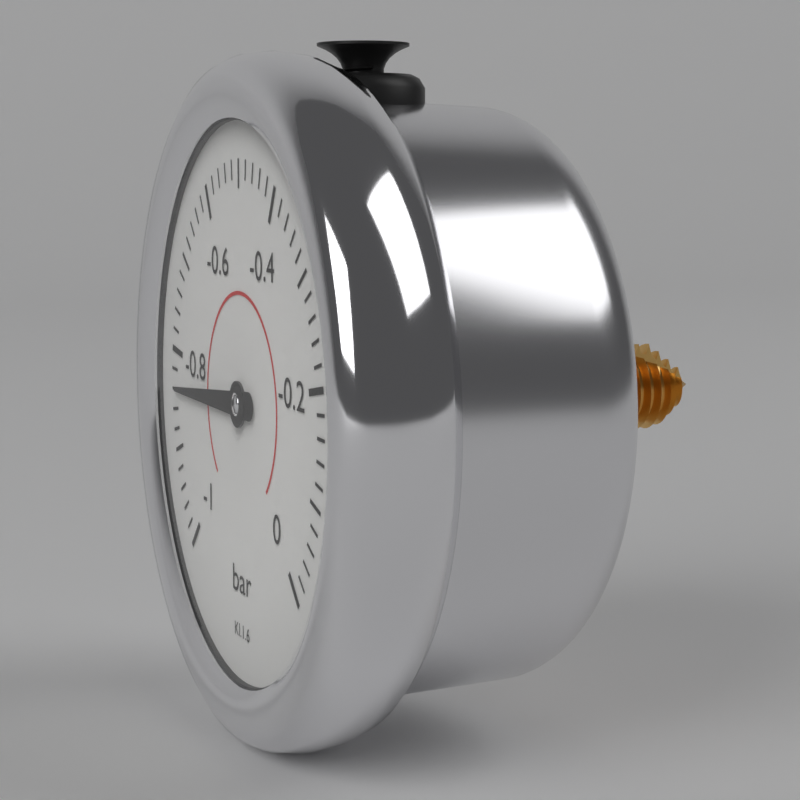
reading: -0.84 bar
